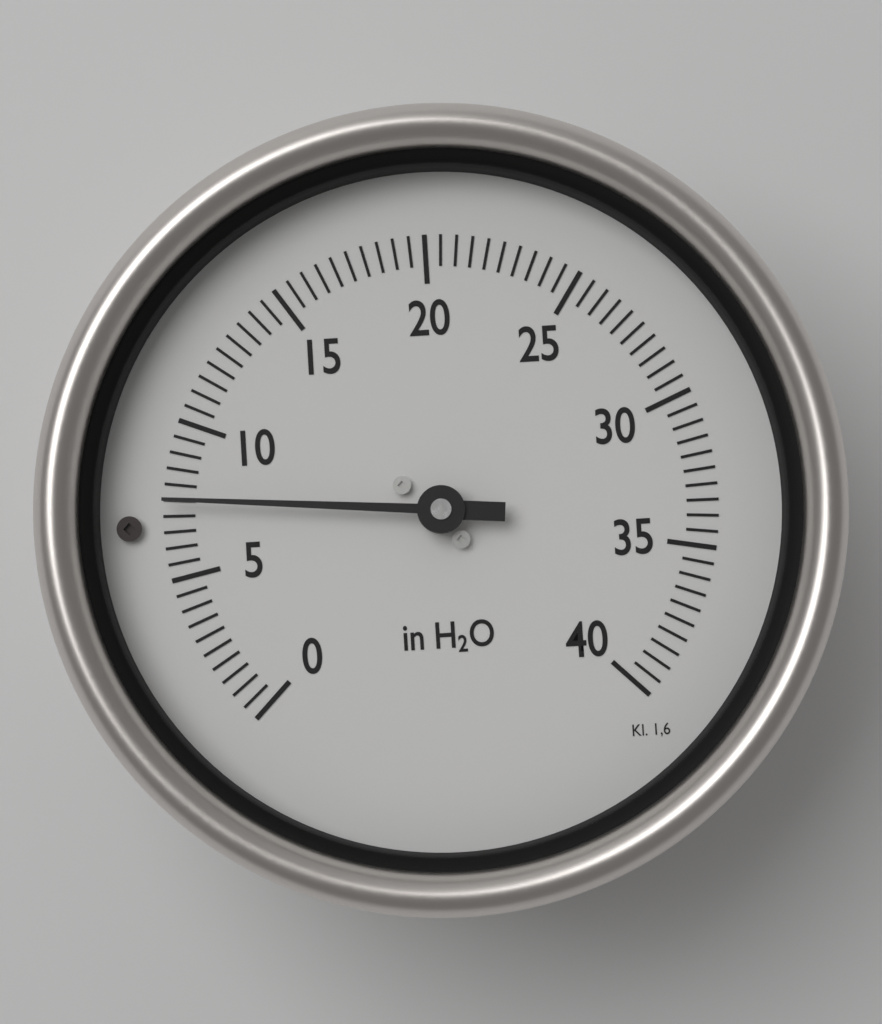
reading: 7.5 in H2O
